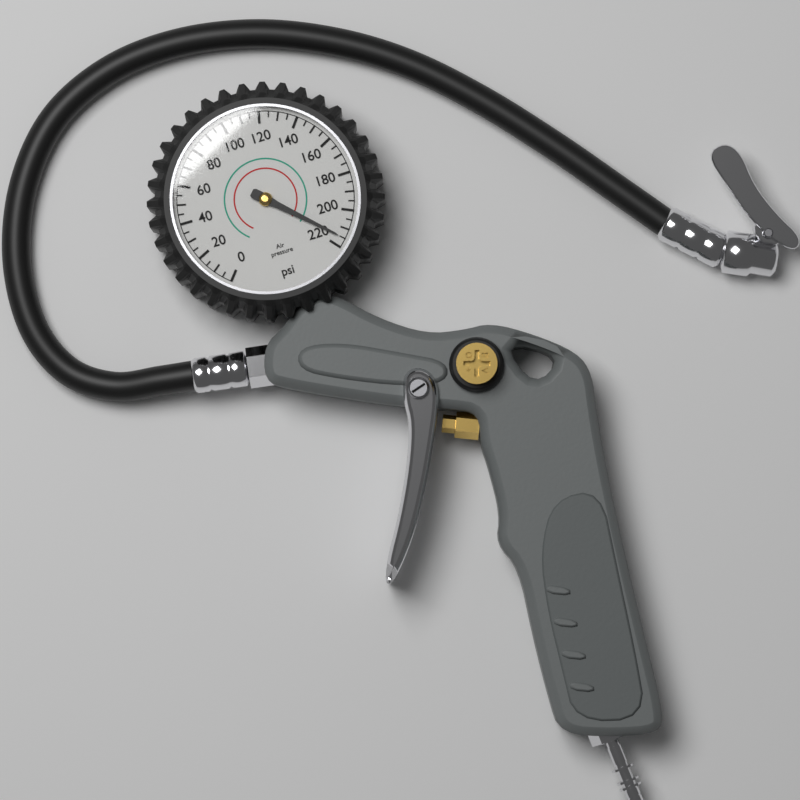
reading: 215 psi
